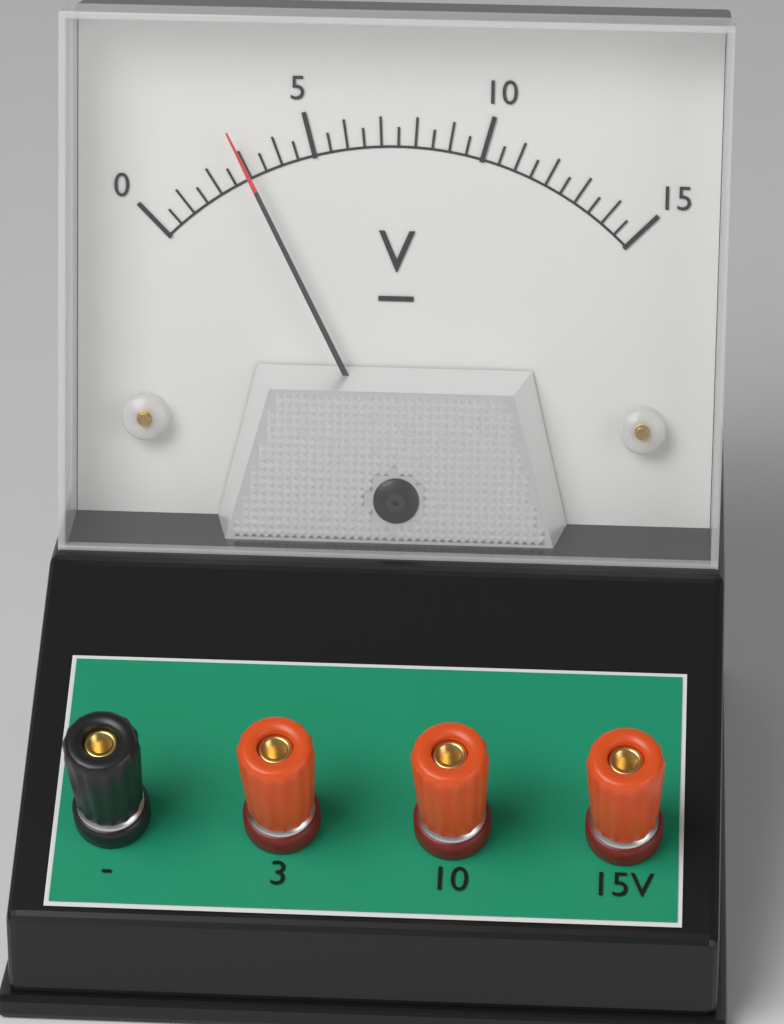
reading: 3.0 V
